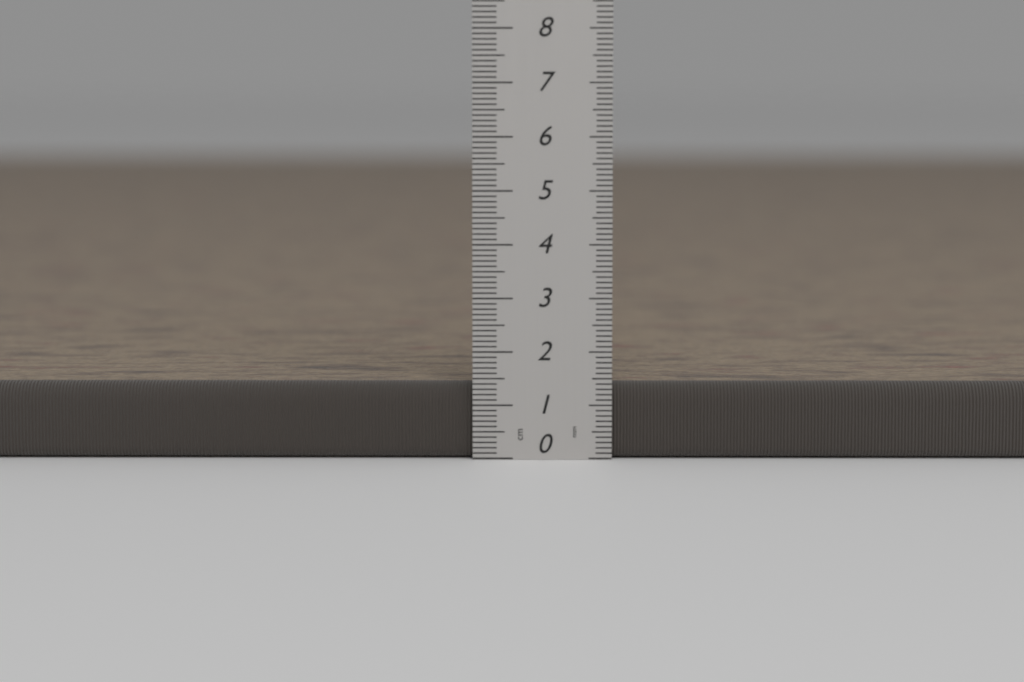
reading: 1.4 cm
